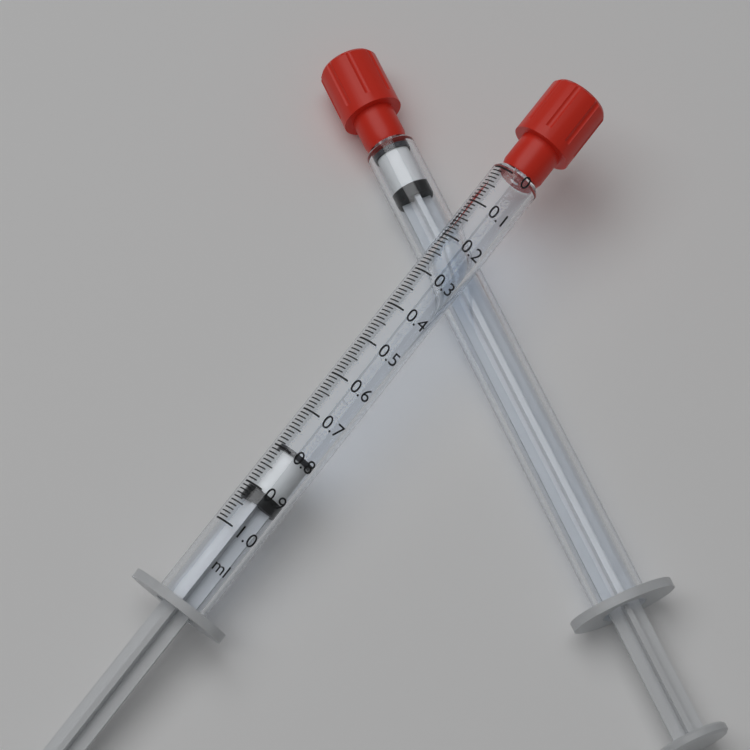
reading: 0.79 ml
